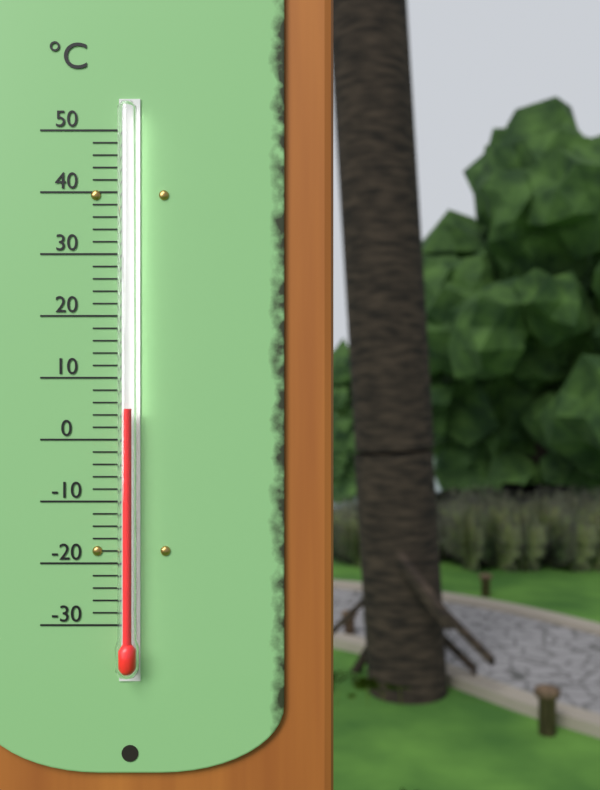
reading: 5 °C
